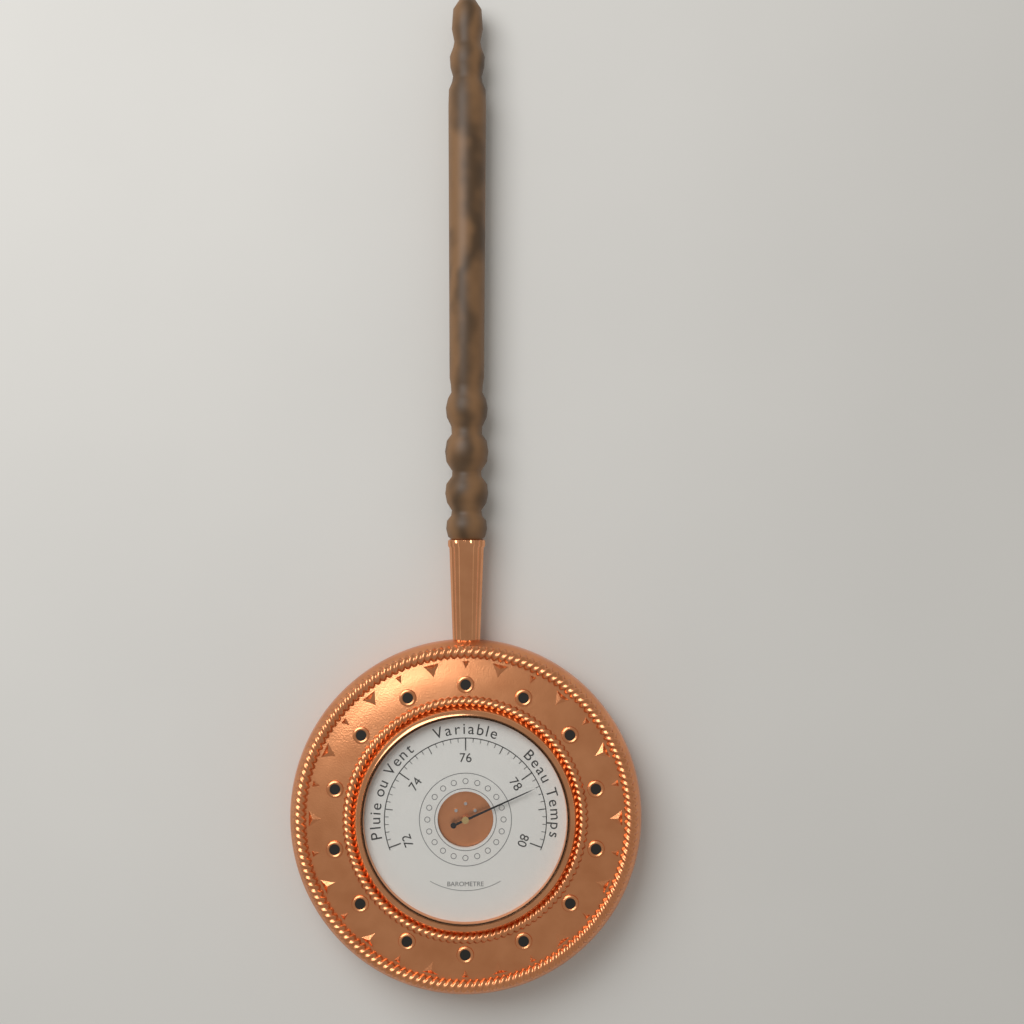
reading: 78.4 (no unit)
